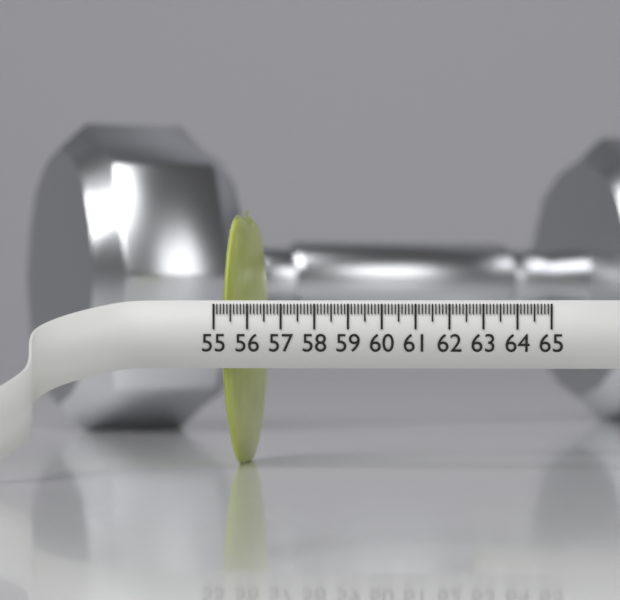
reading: 55.6 (no unit)
